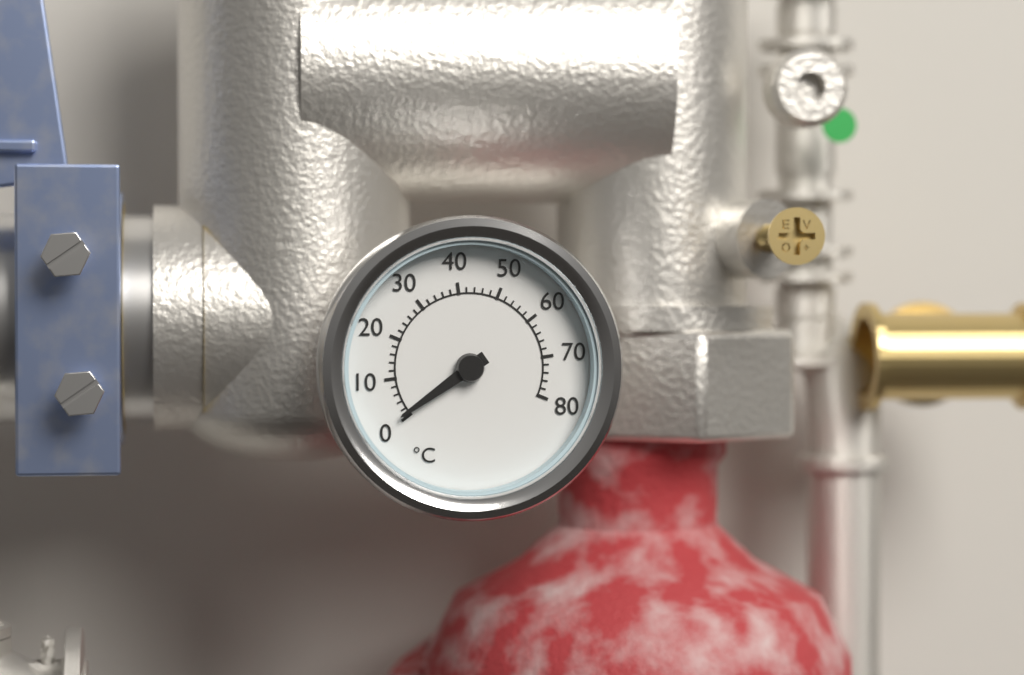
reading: 1 °C
